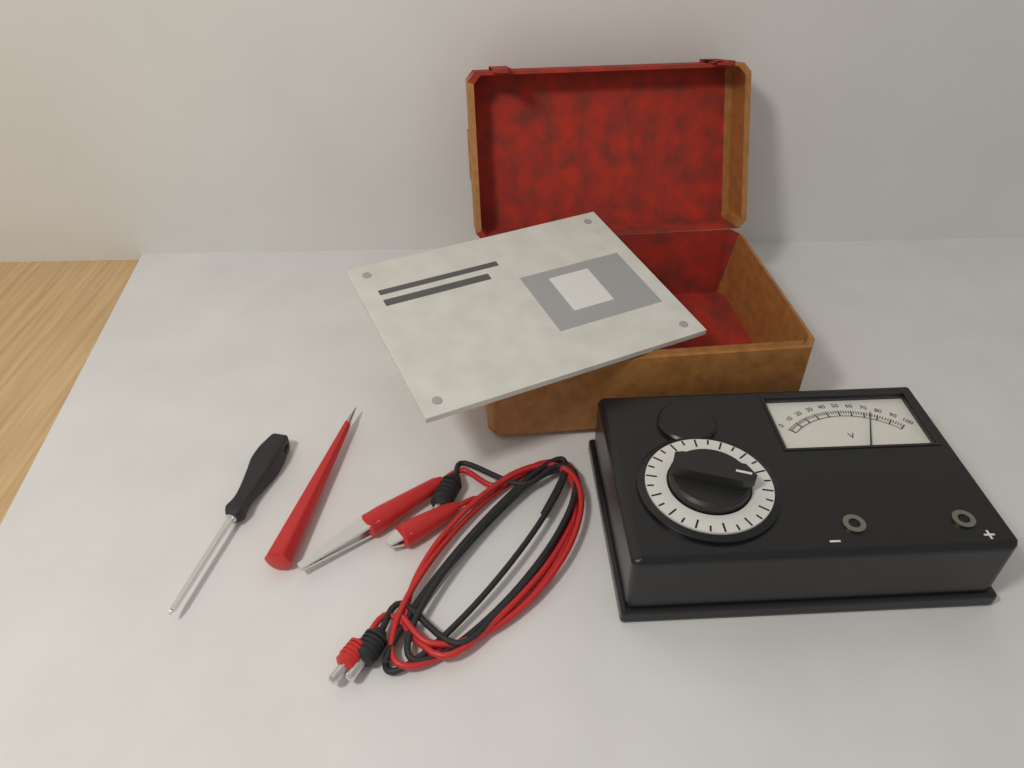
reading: 74 V
